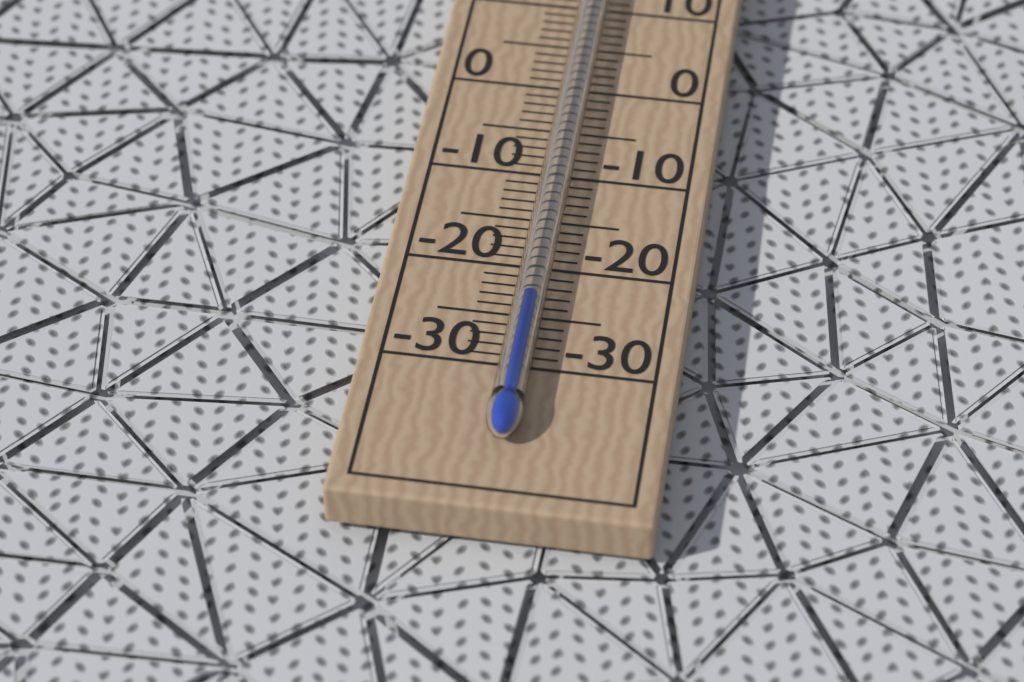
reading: -24 °C
